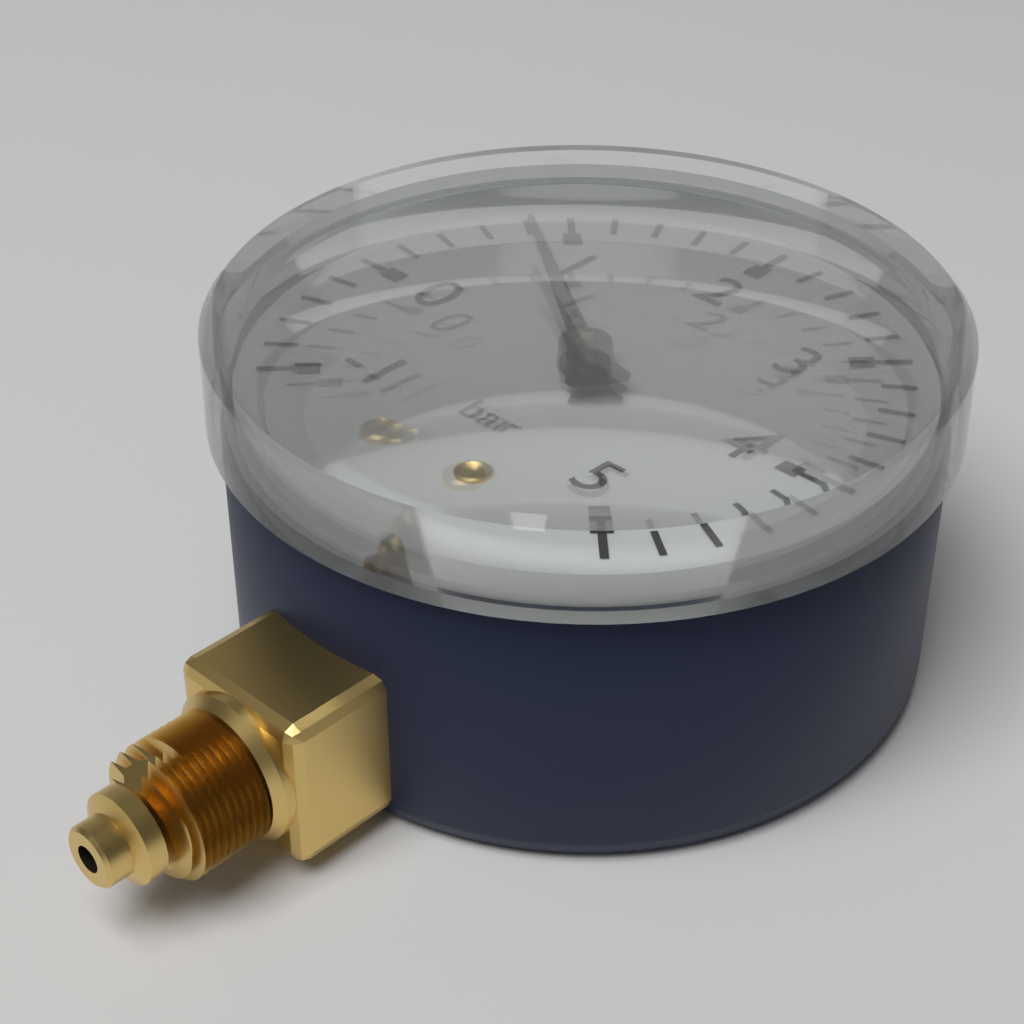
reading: 0.8 bar
